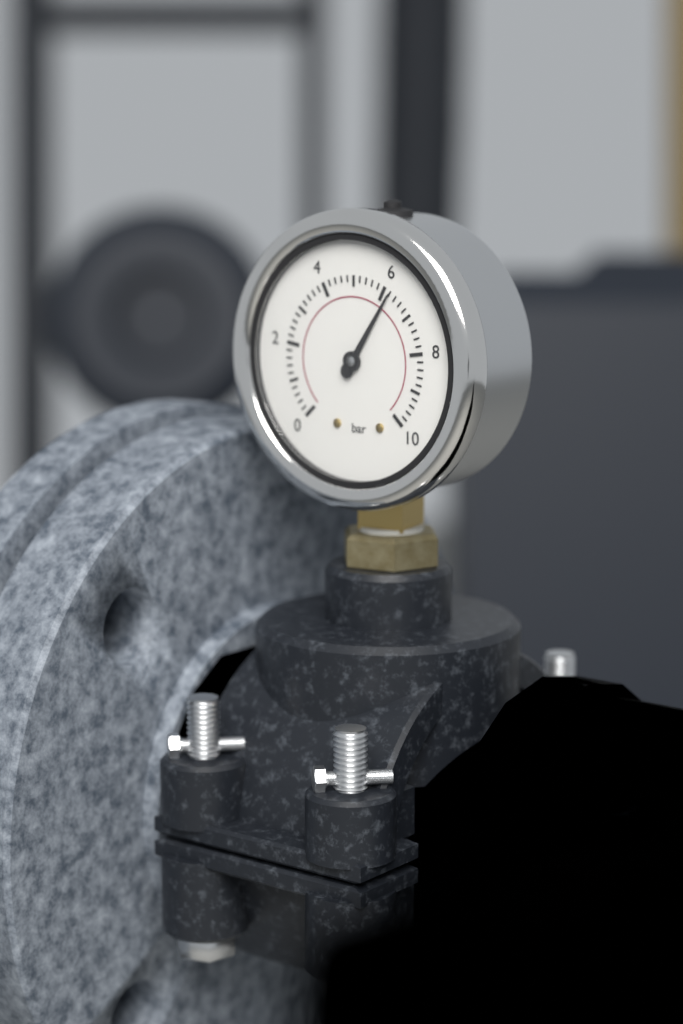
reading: 6.2 bar
